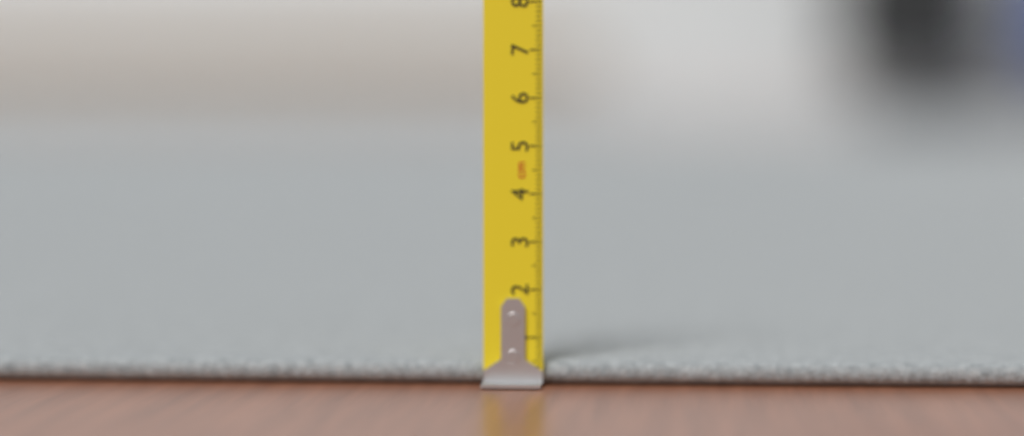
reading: 0.5 cm
